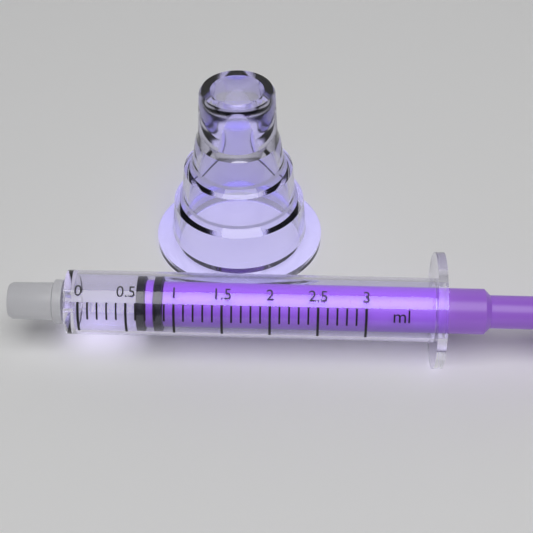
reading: 0.6 ml
